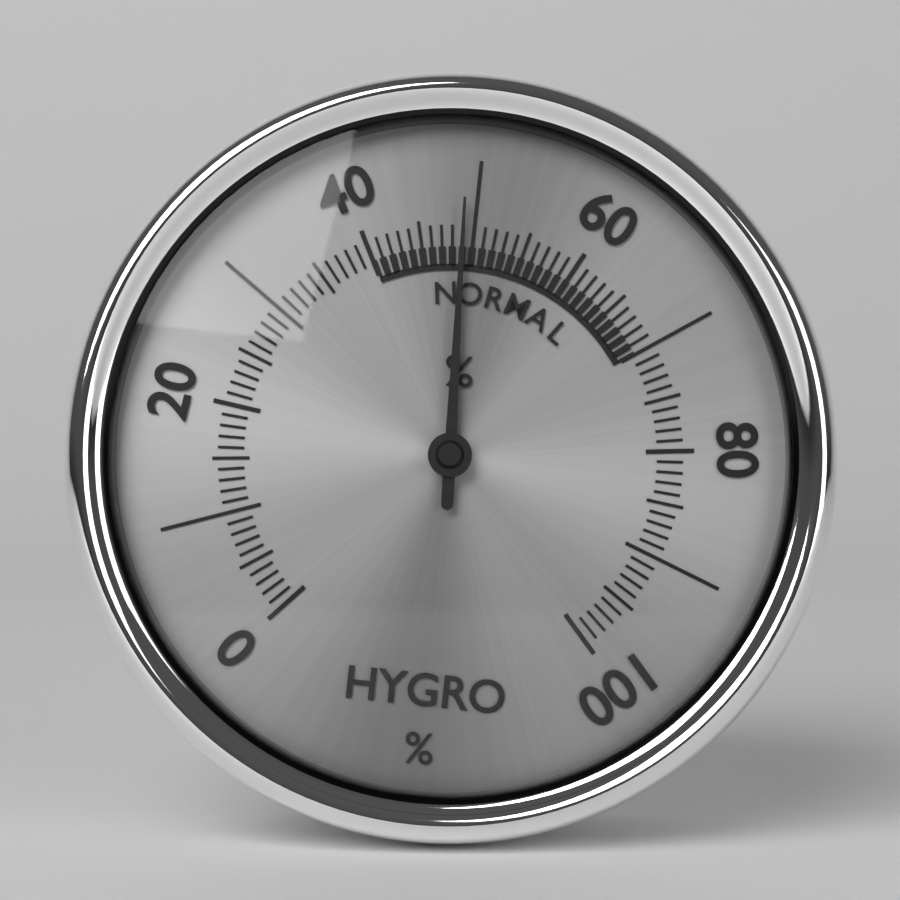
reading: 49 %
